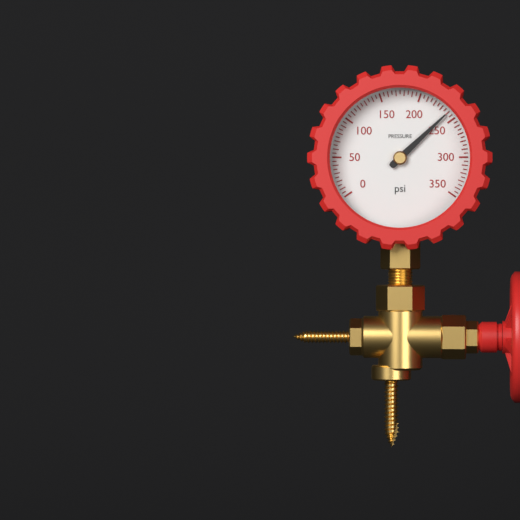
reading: 240 psi
